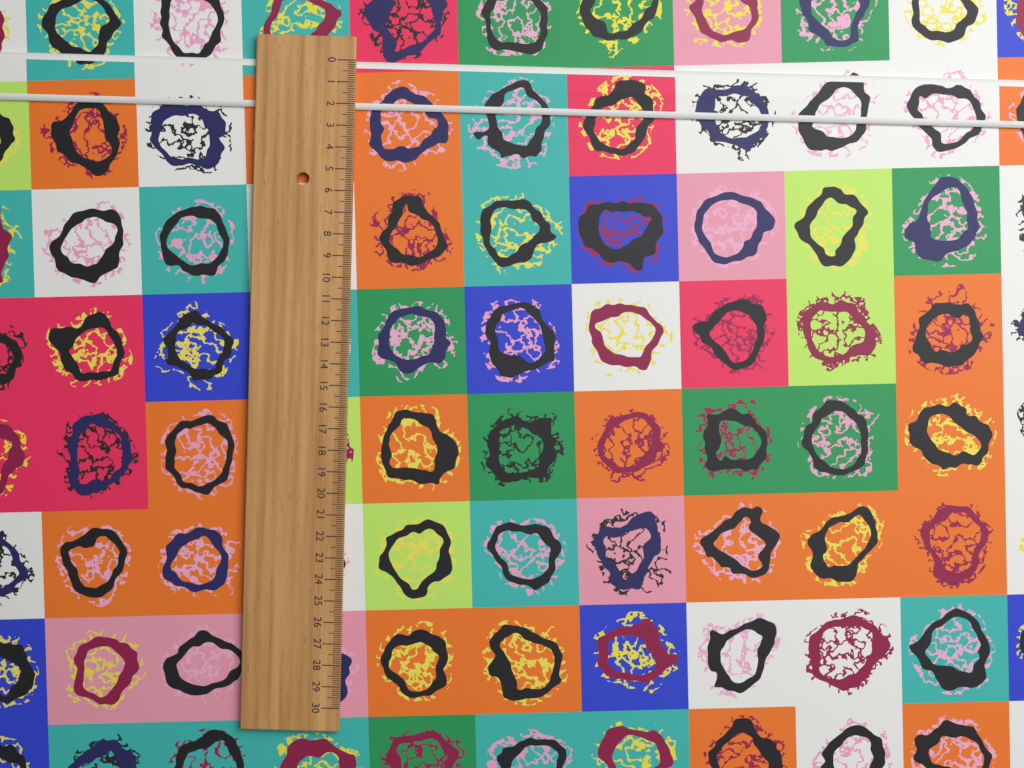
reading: 2.2 (no unit)
